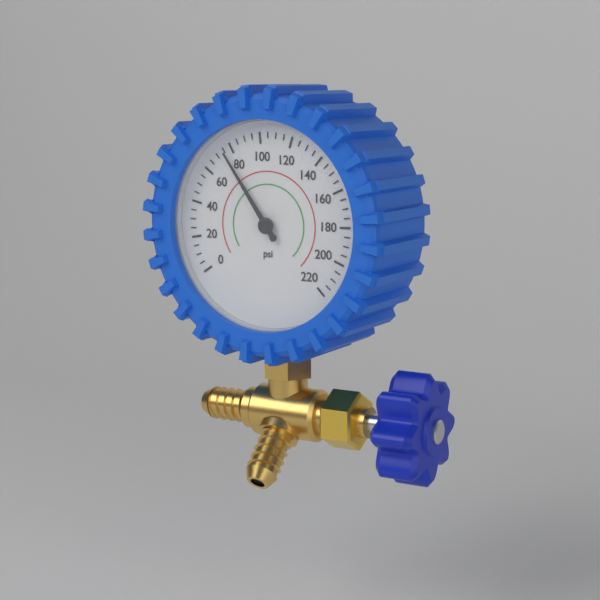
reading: 75 psi
